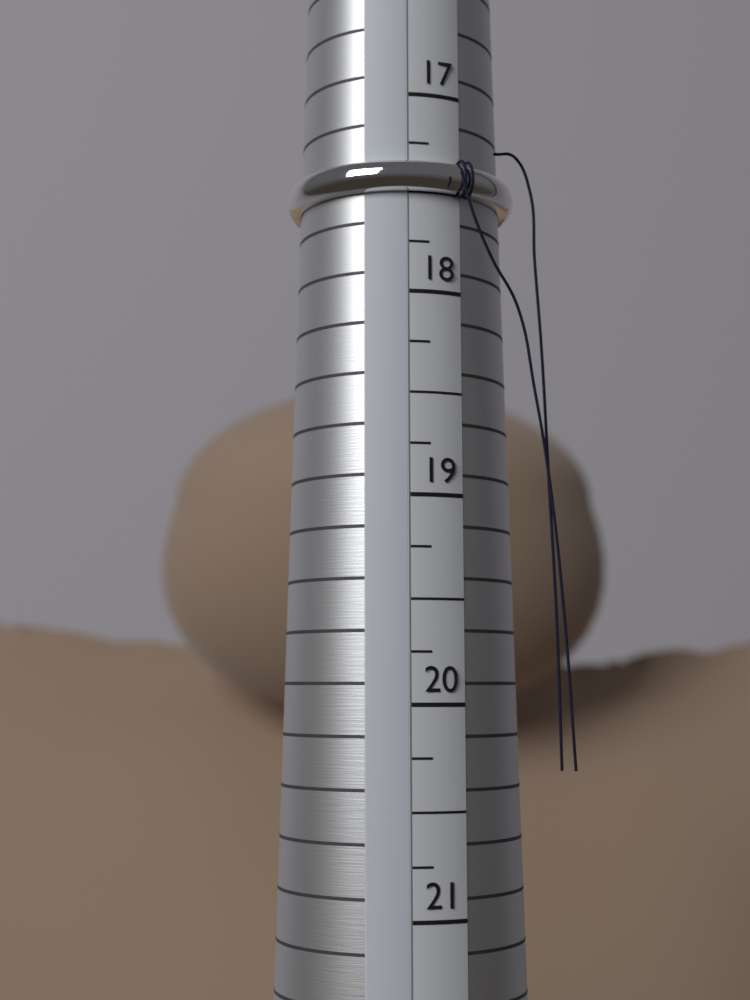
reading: 17.50 (no unit)
